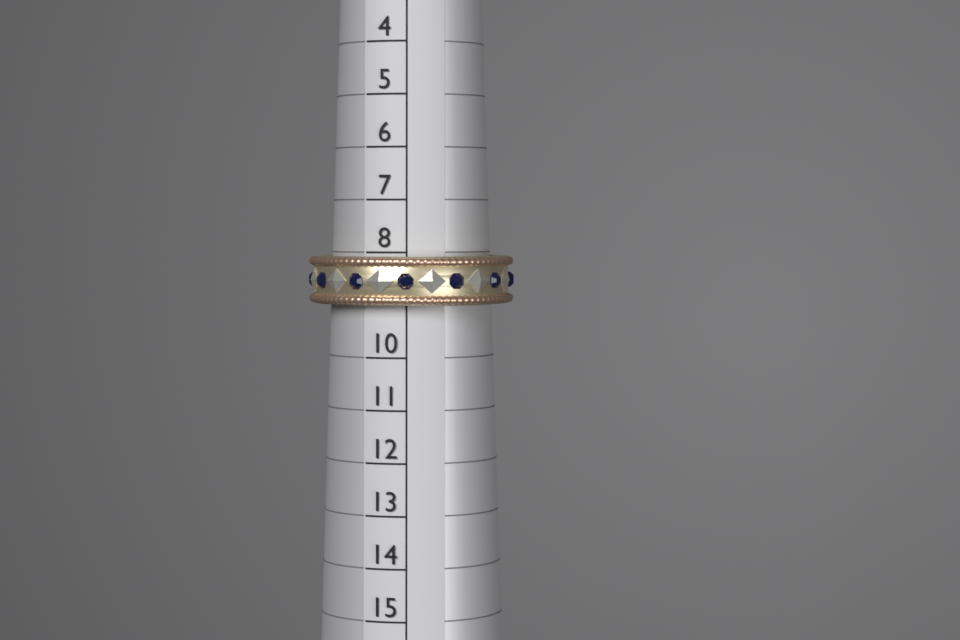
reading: 9 (no unit)
